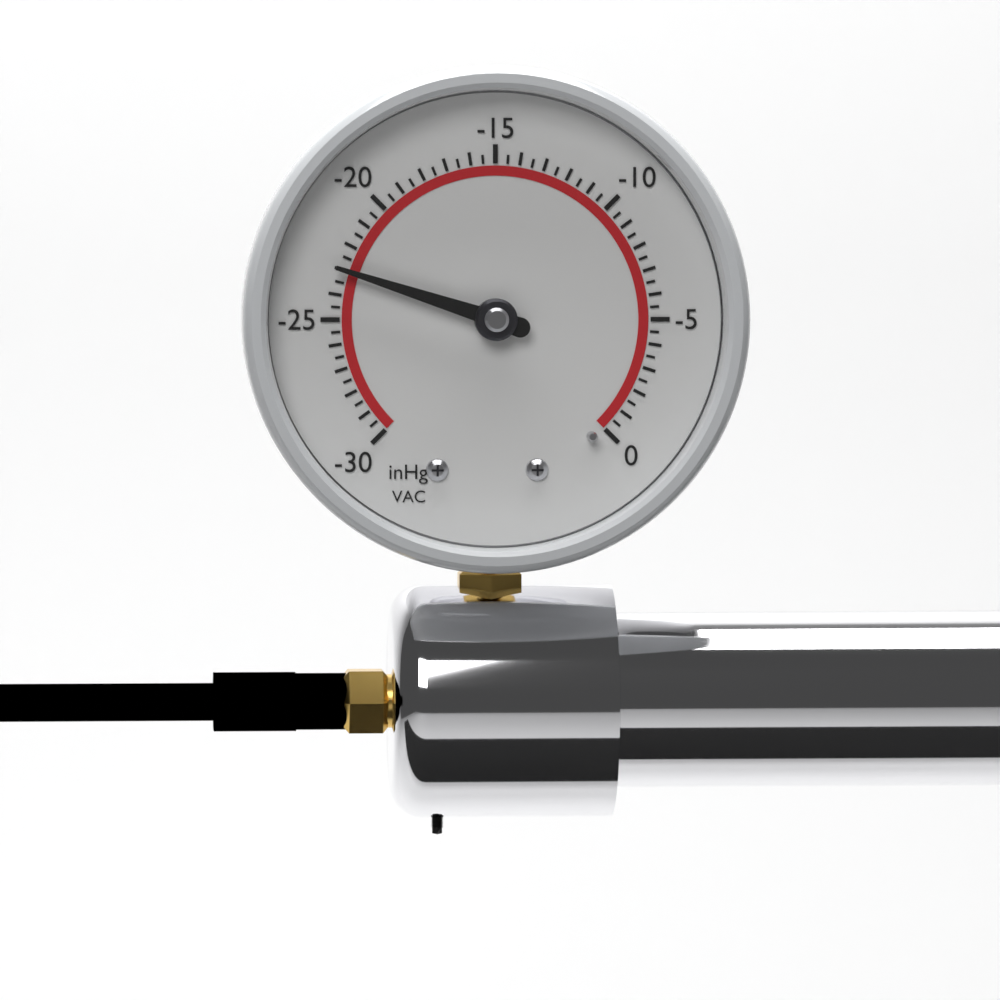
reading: -23.0 inHg
